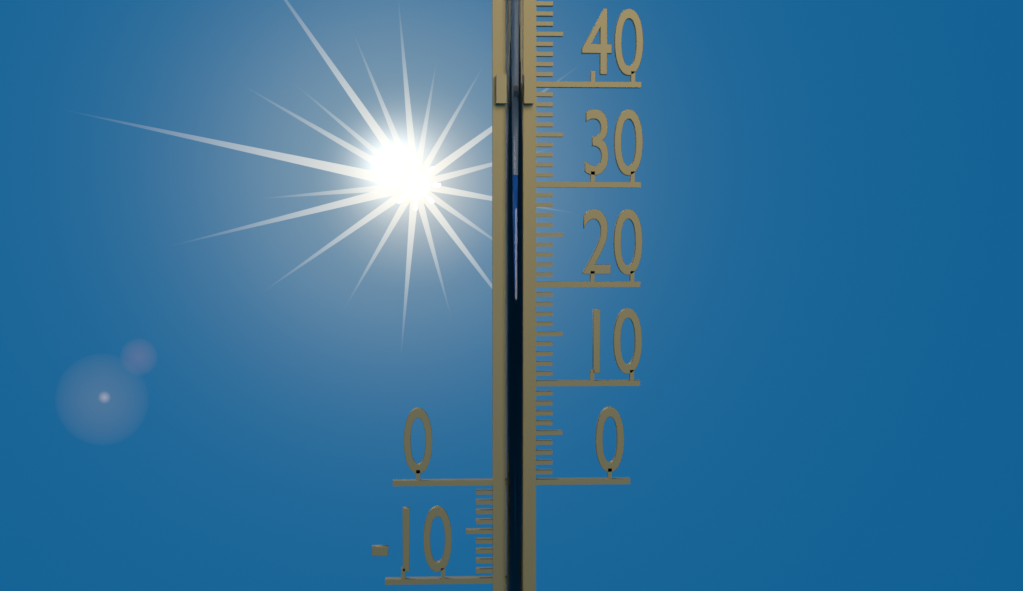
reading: 31 °C
